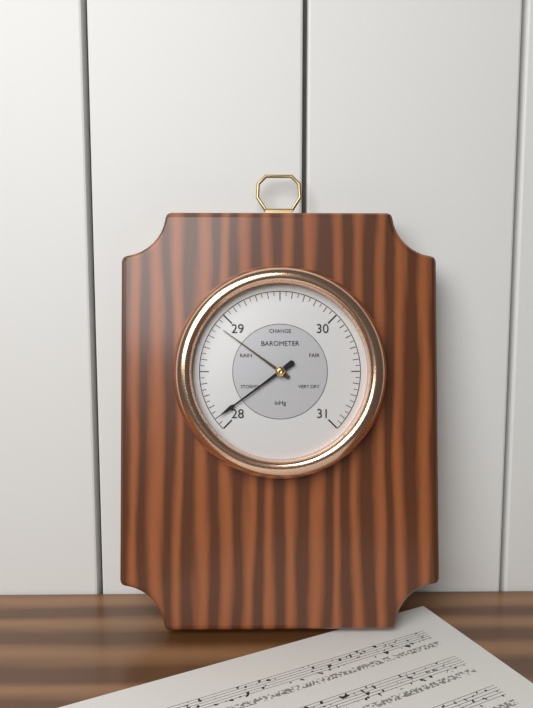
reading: 28.10 inHg
